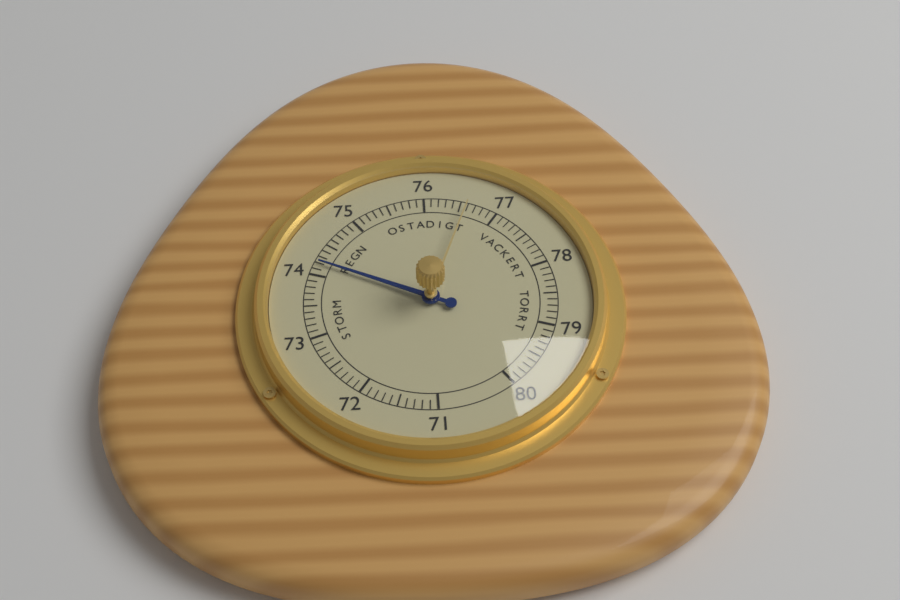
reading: 74.2 (no unit)
